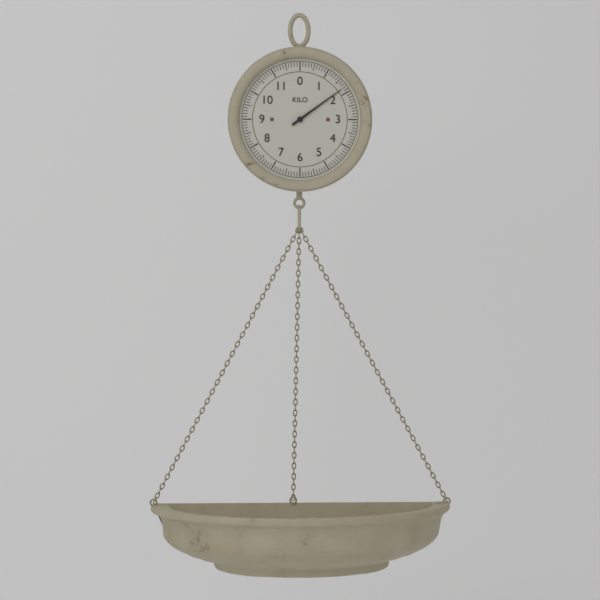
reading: 1.8 kg
